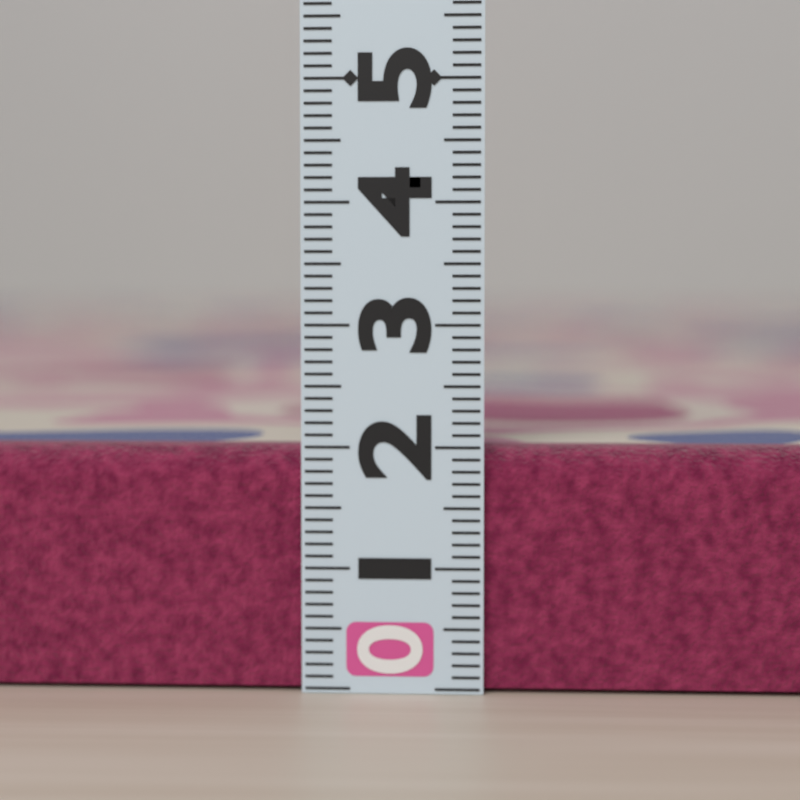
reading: 2.0 (no unit)
